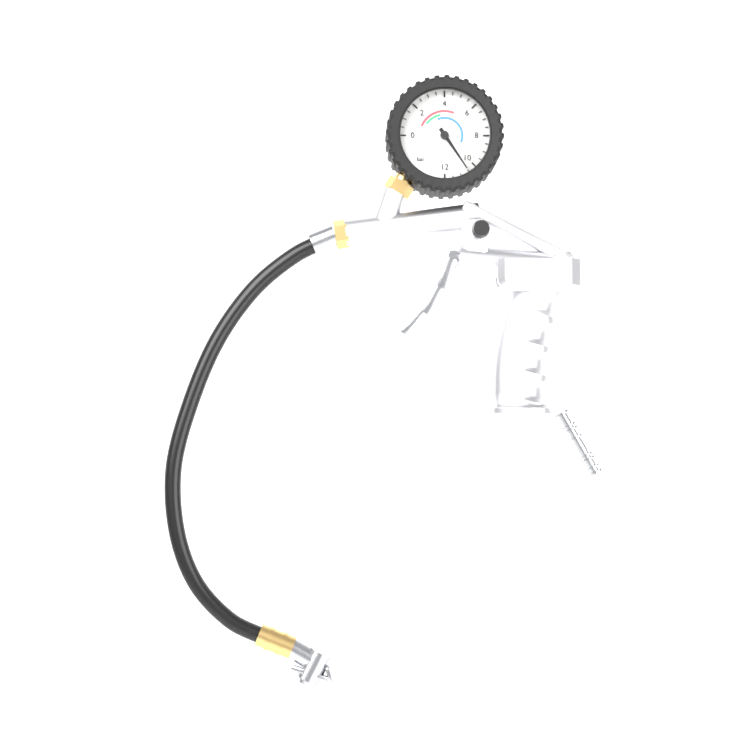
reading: 10.5 bar
